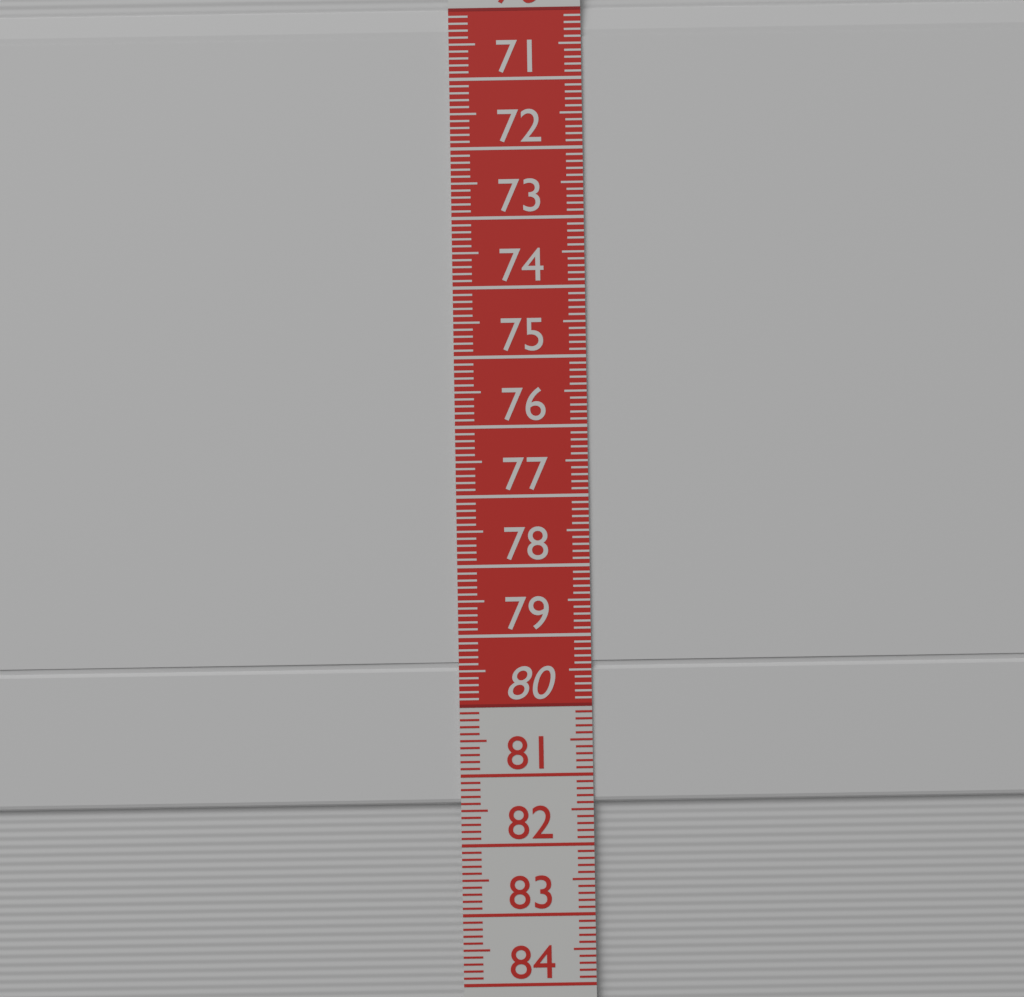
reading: 81.4 cm
